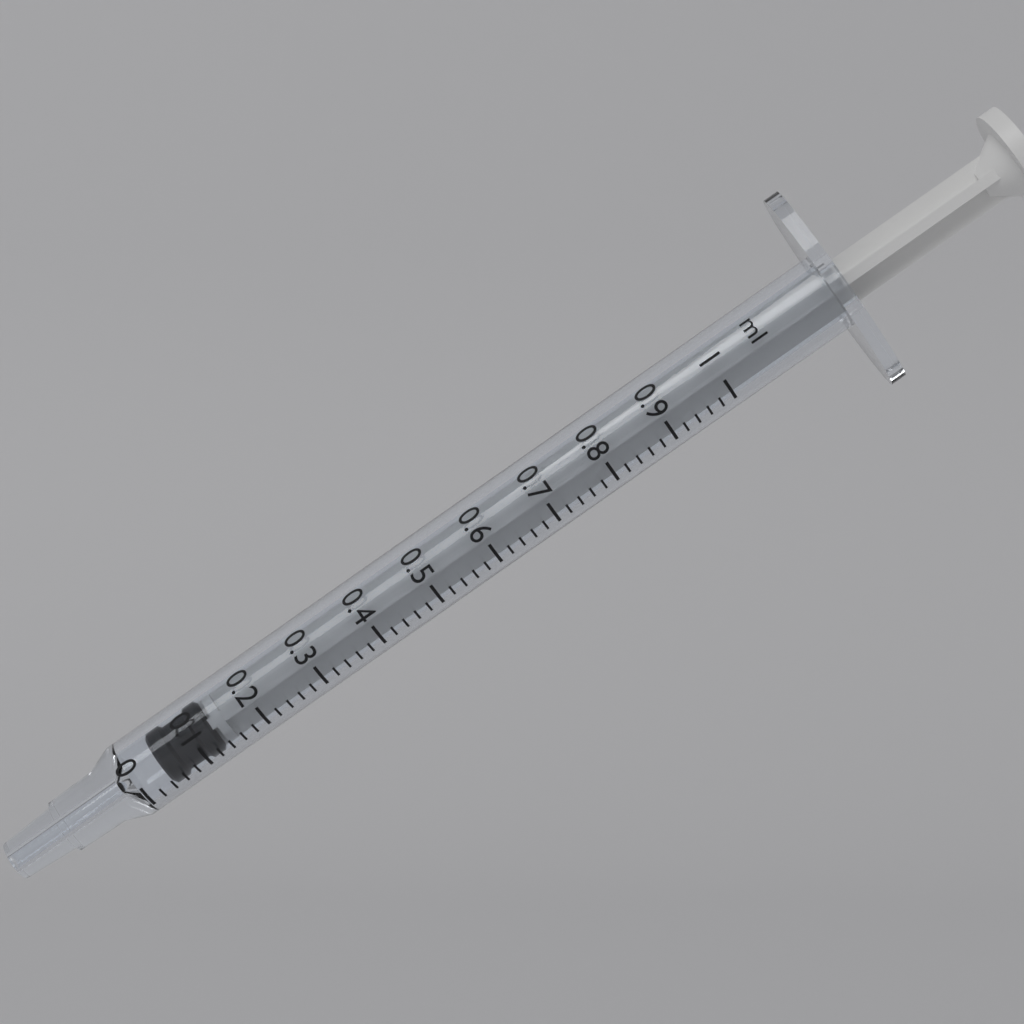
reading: 0.04 ml
